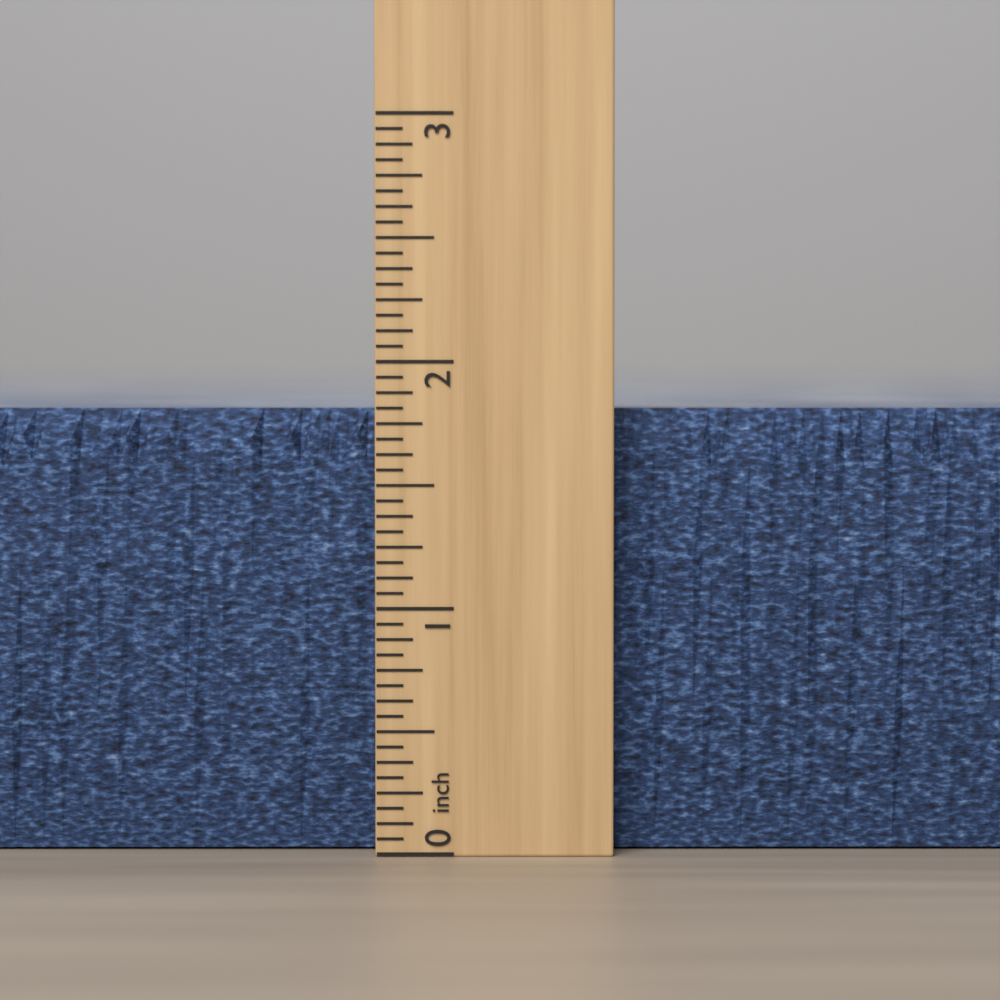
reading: 1.8125 inch
